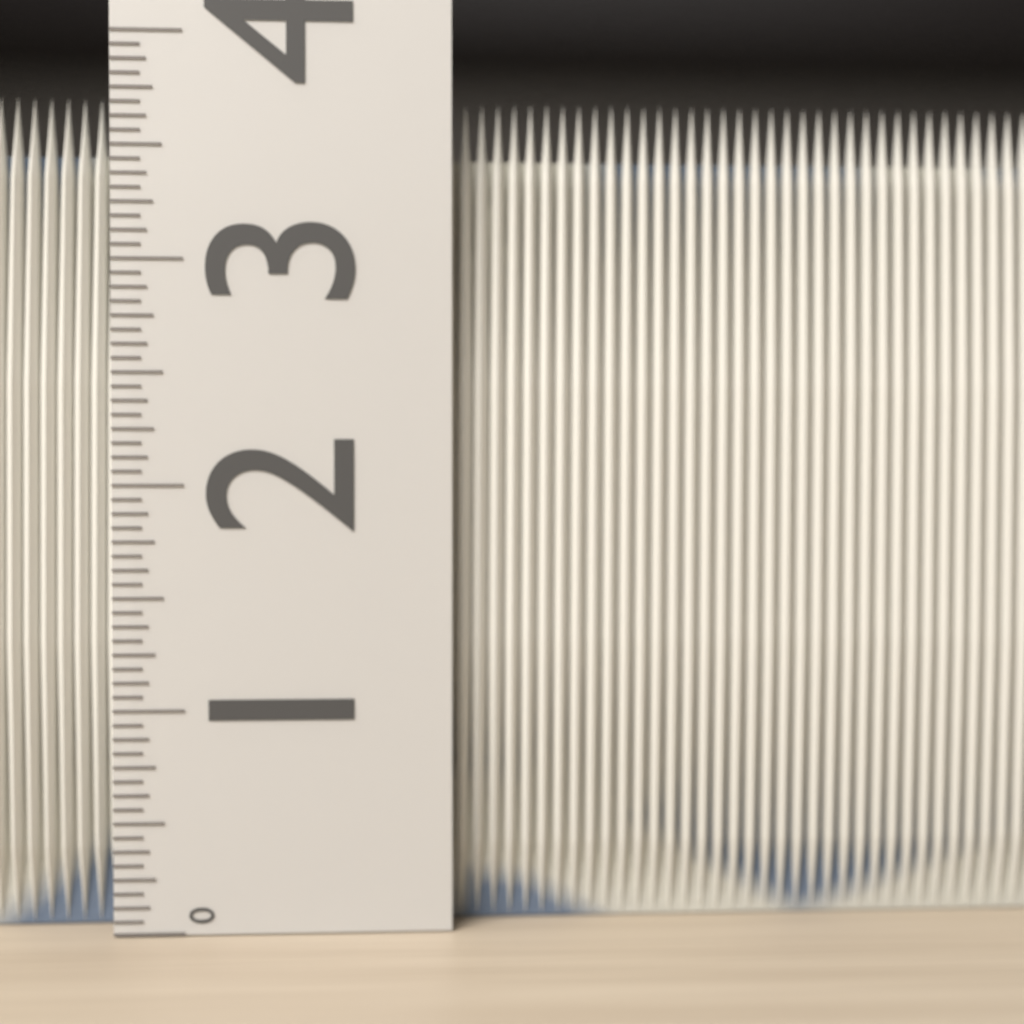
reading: 3.7500 (no unit)
